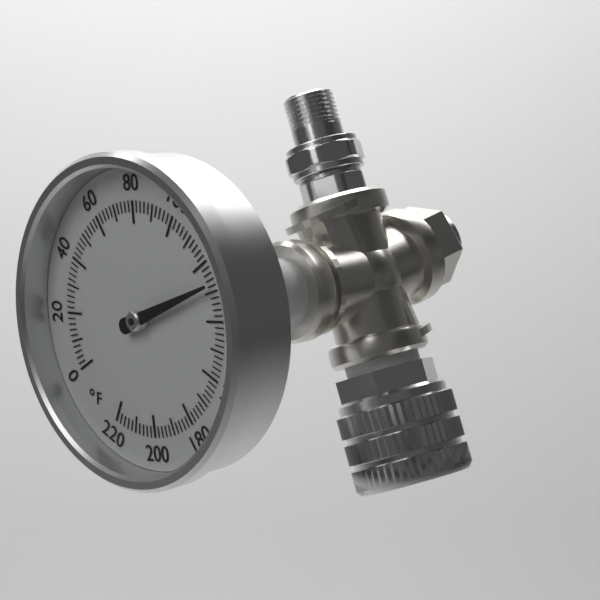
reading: 128 °F
